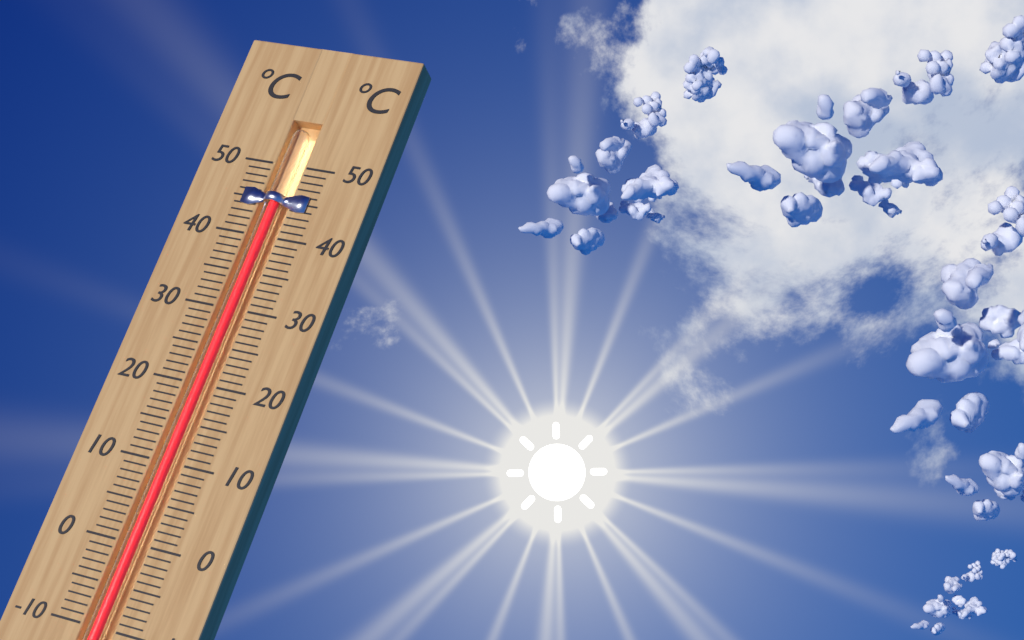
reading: 45 °C
